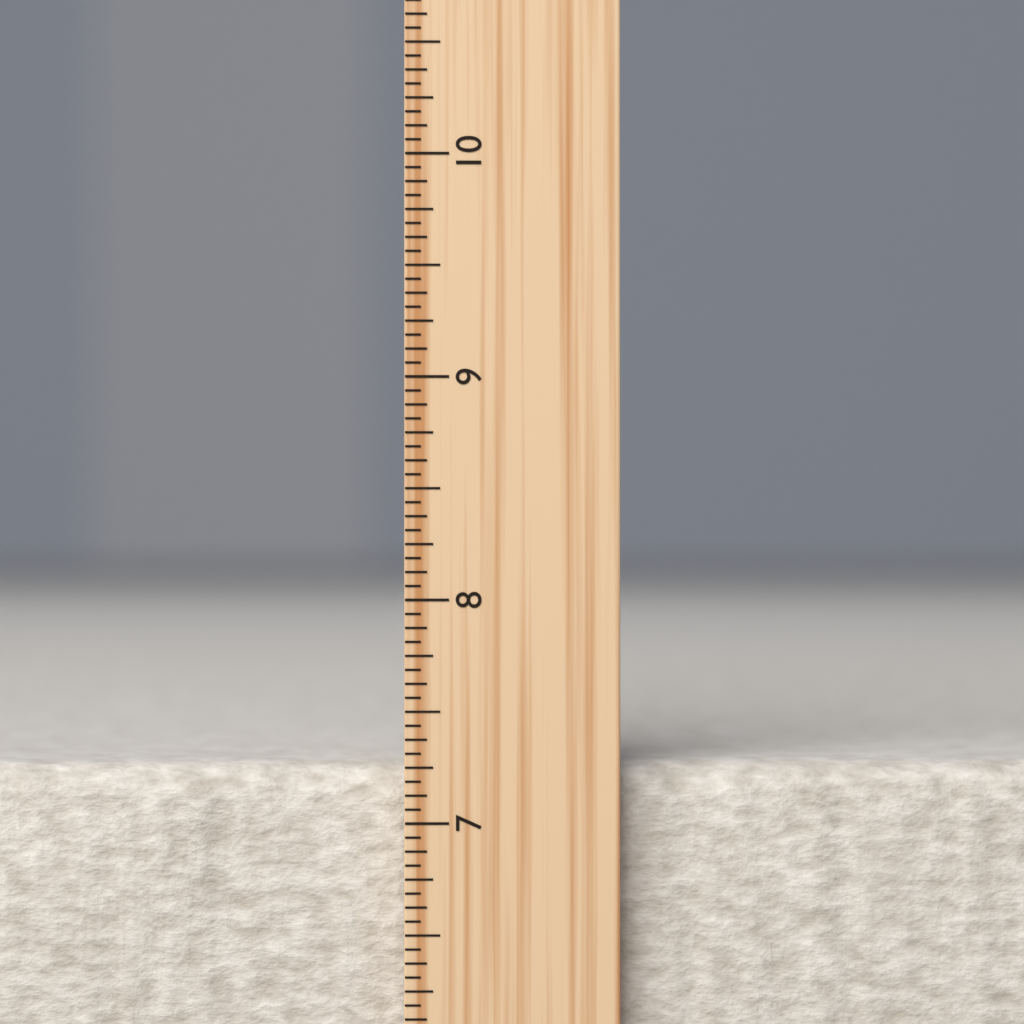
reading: 7.2500 inch
